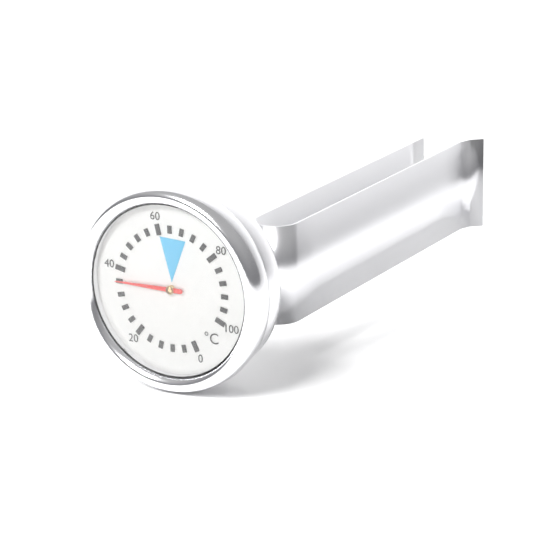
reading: 36 °C
